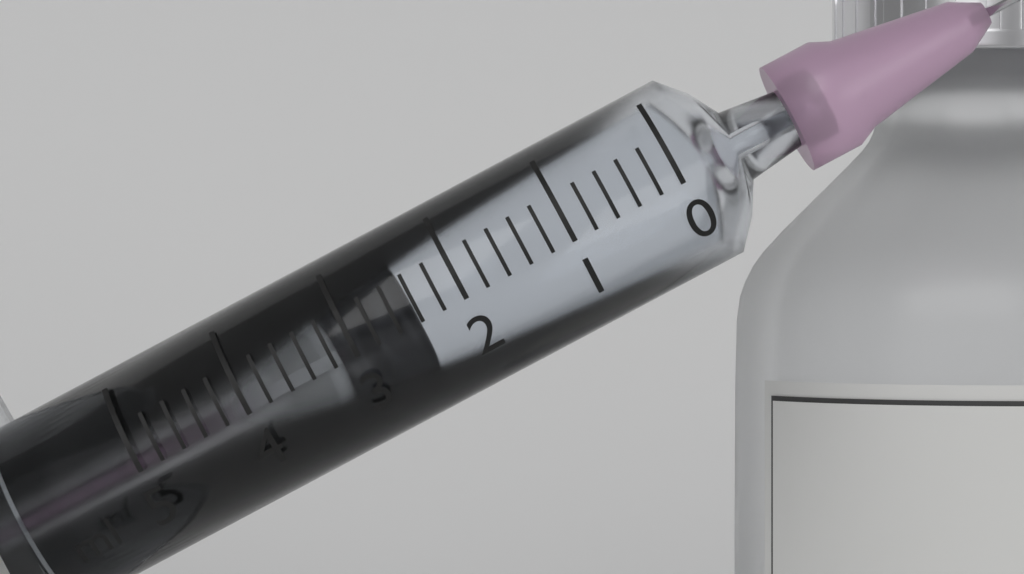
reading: 2.4 ml
